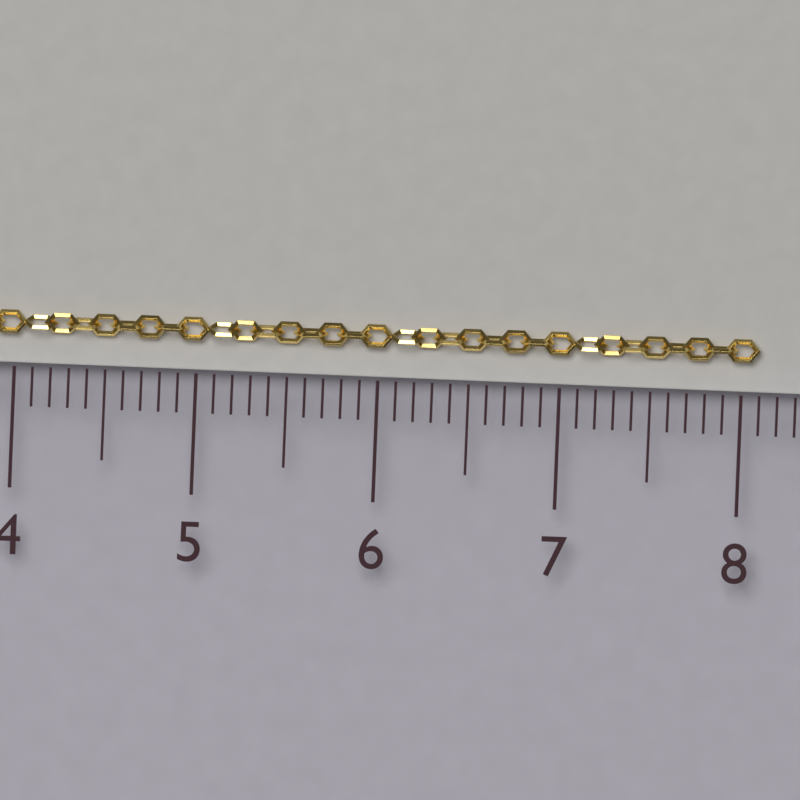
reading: 8.1 cm
